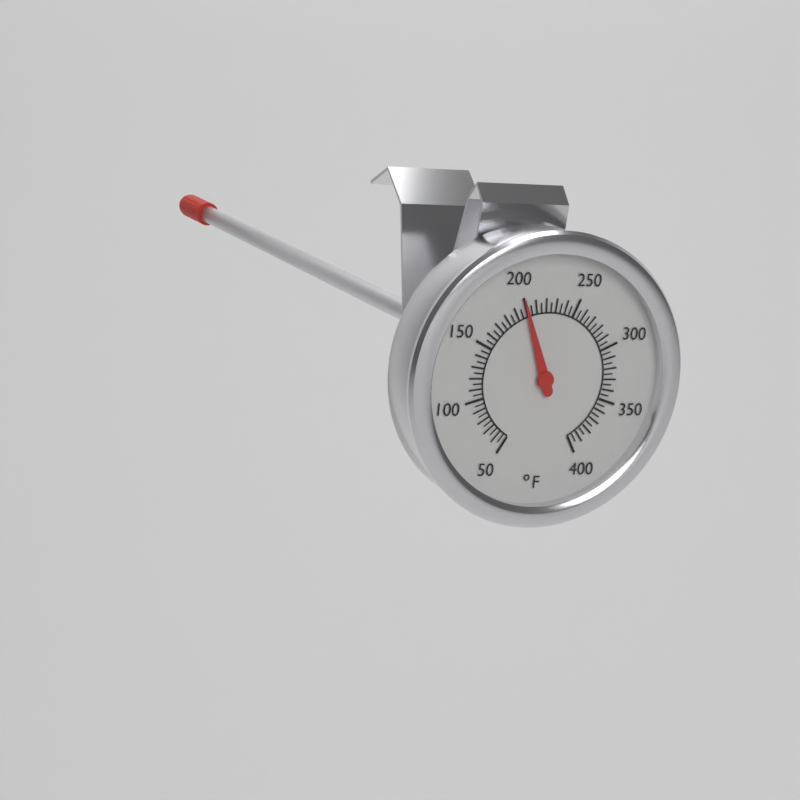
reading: 200 °F
